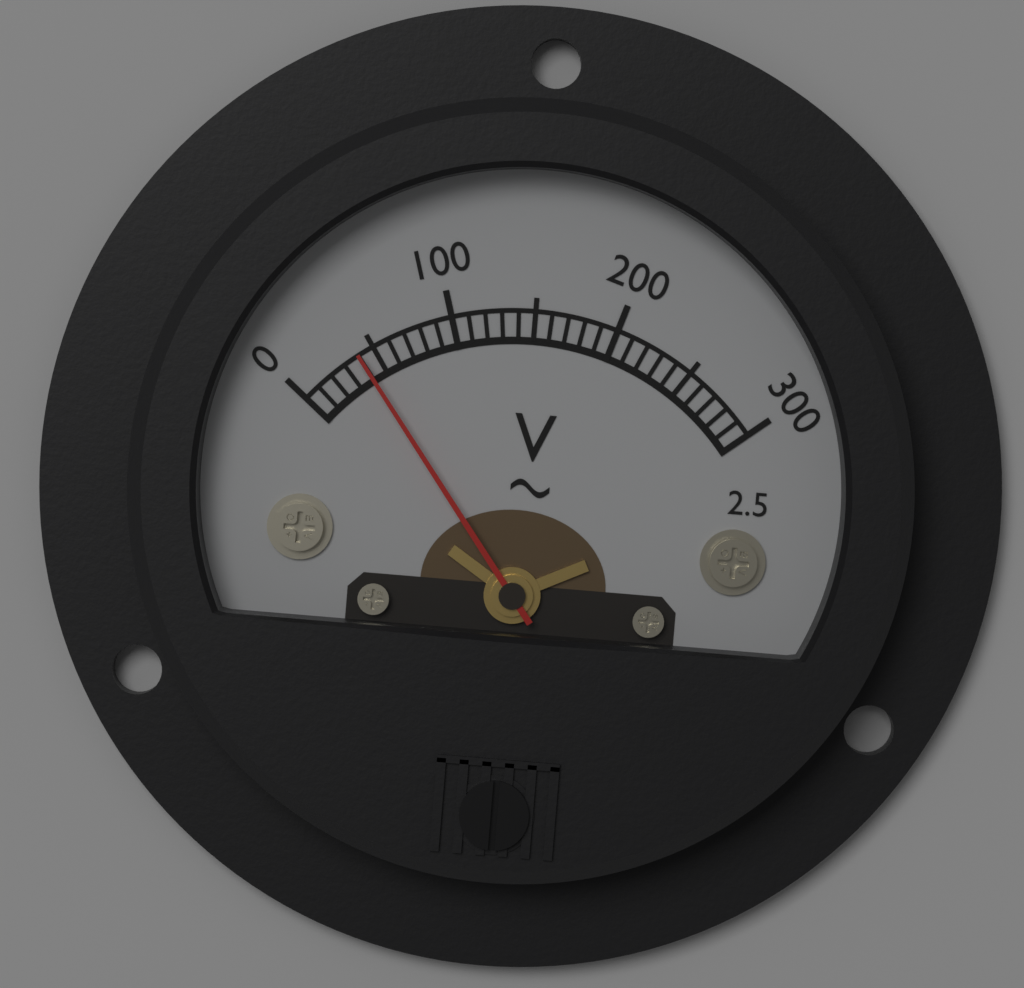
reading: 40 V
